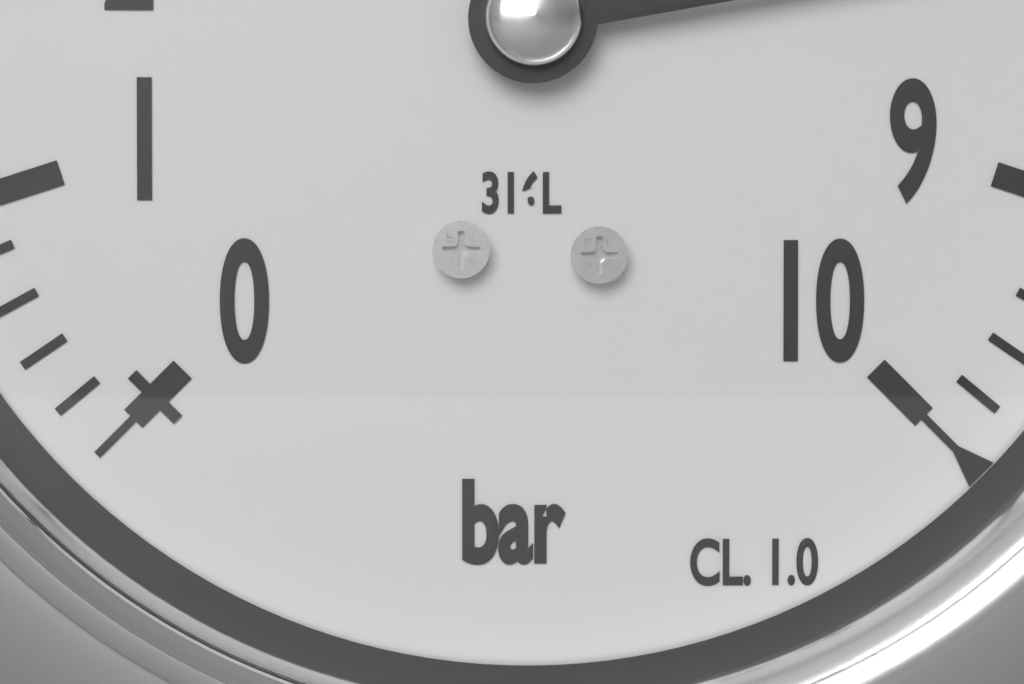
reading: 8.0 bar
